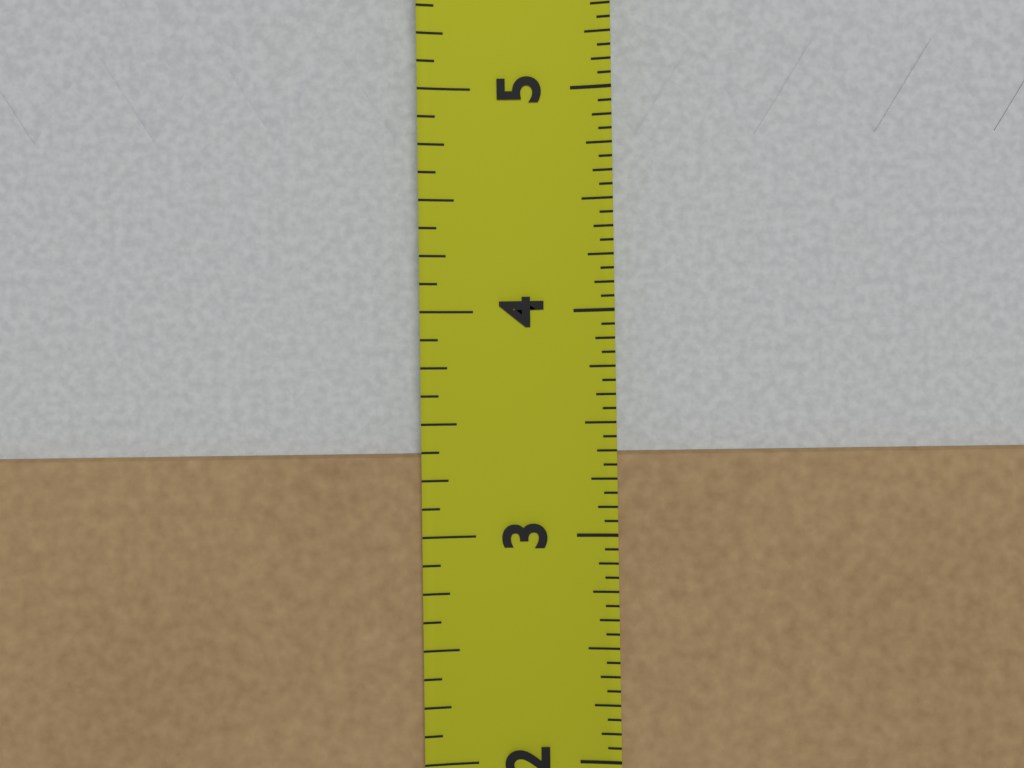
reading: 3.3750 in
